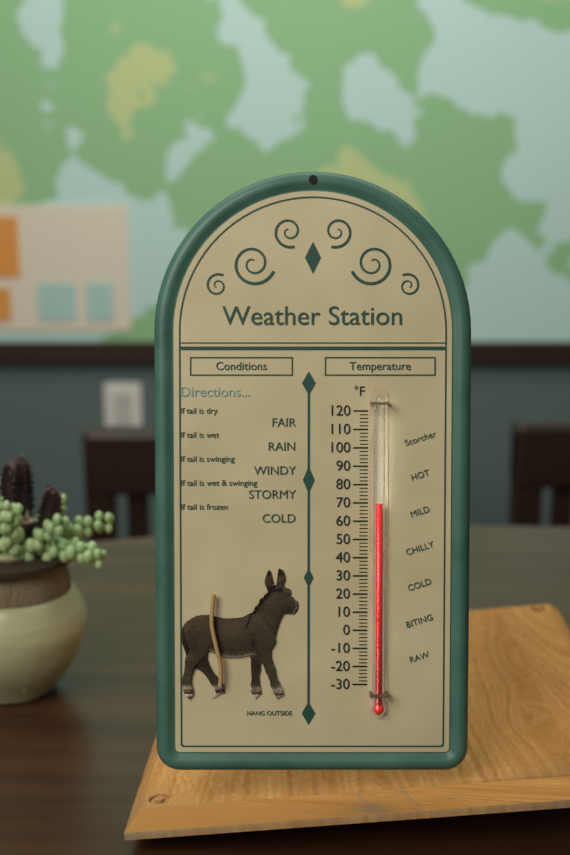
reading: 70 °F
